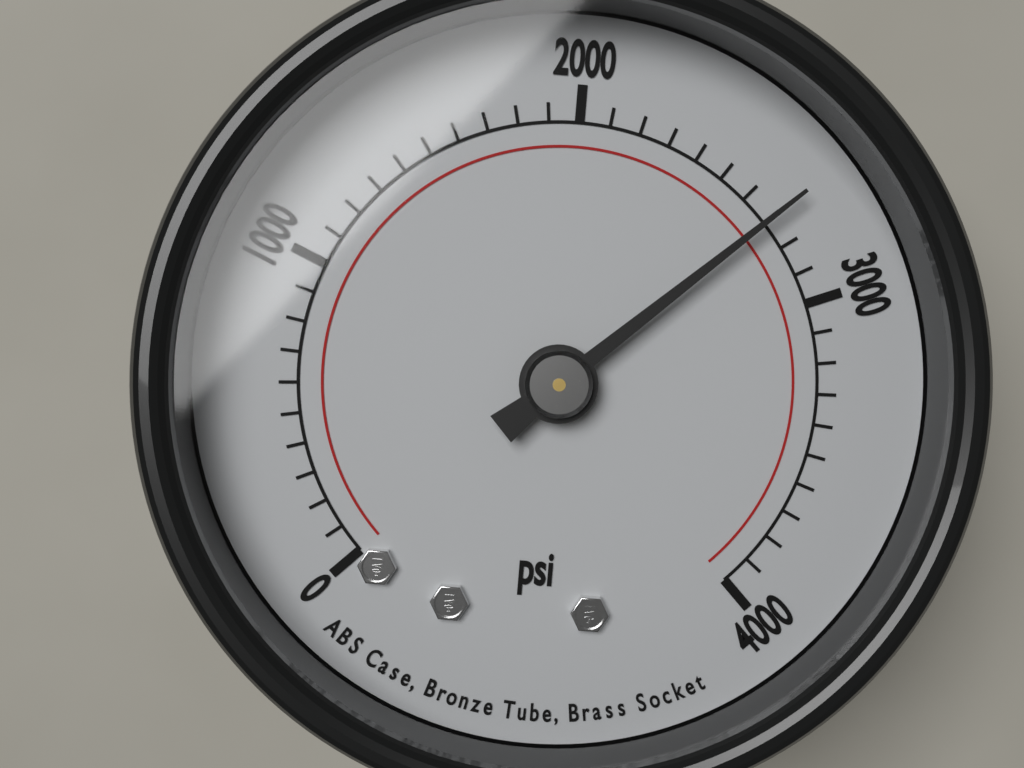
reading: 2700 psi
